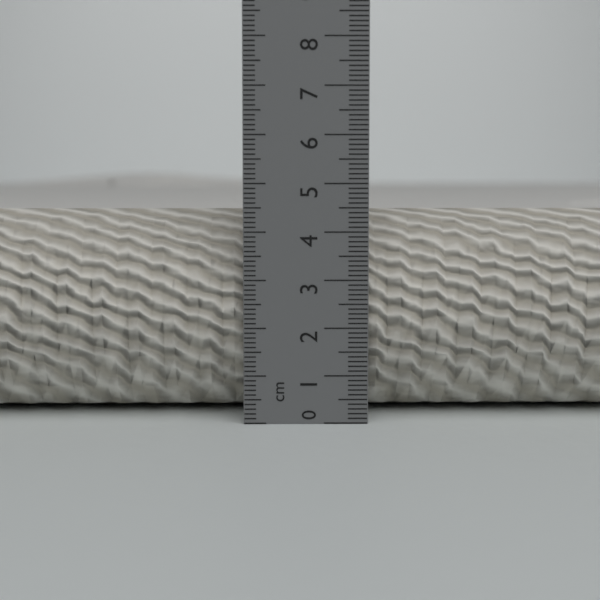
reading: 4.4 cm
